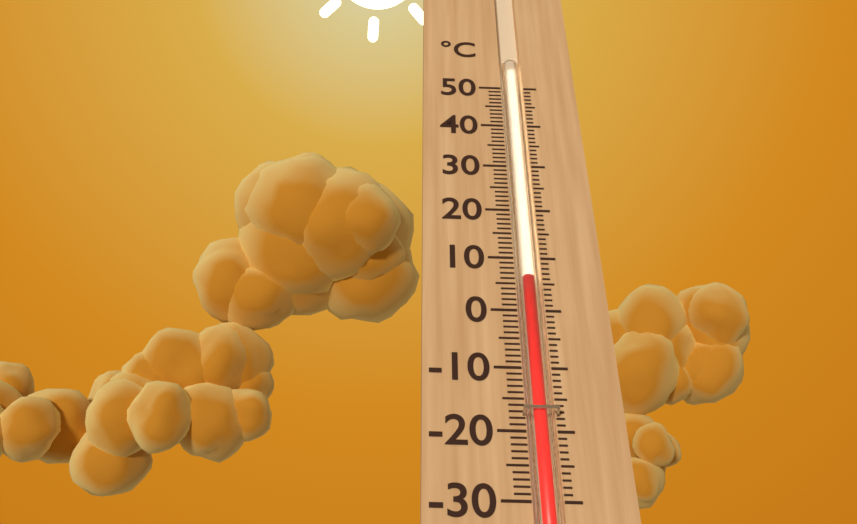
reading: 6 °C
